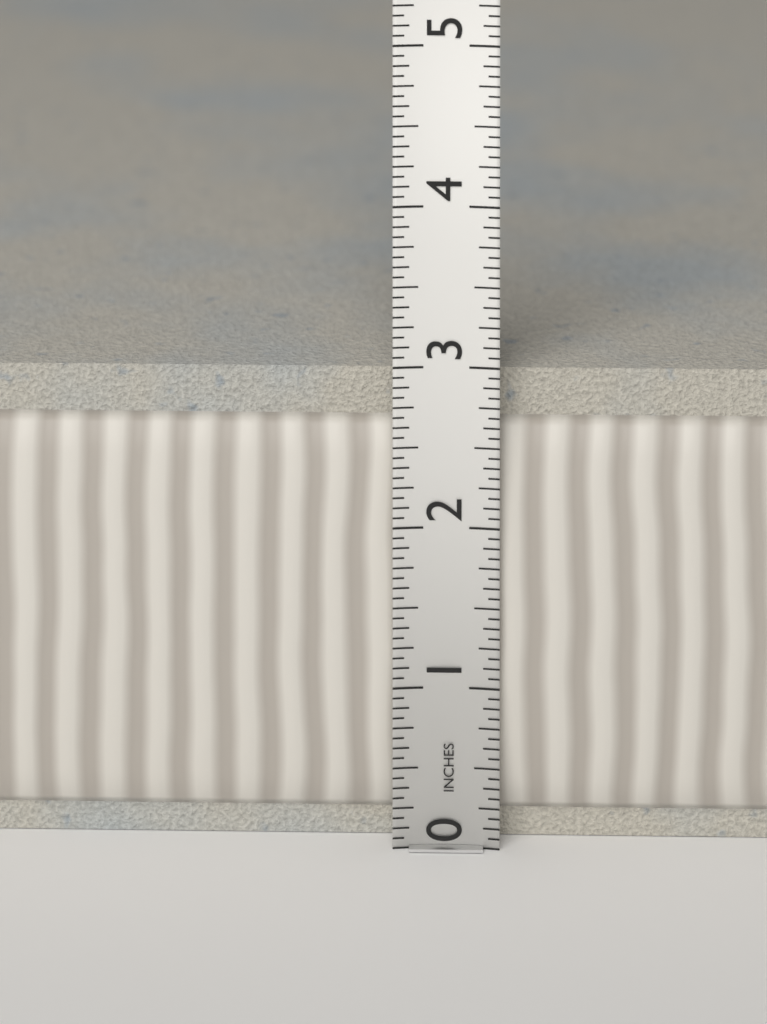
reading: 2.9375 in
